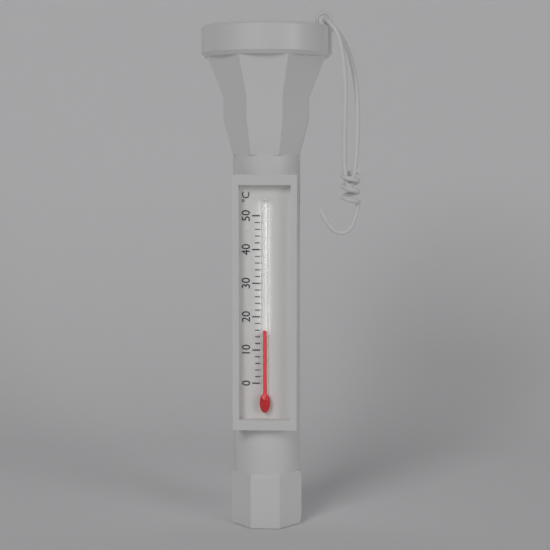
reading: 16 °C
